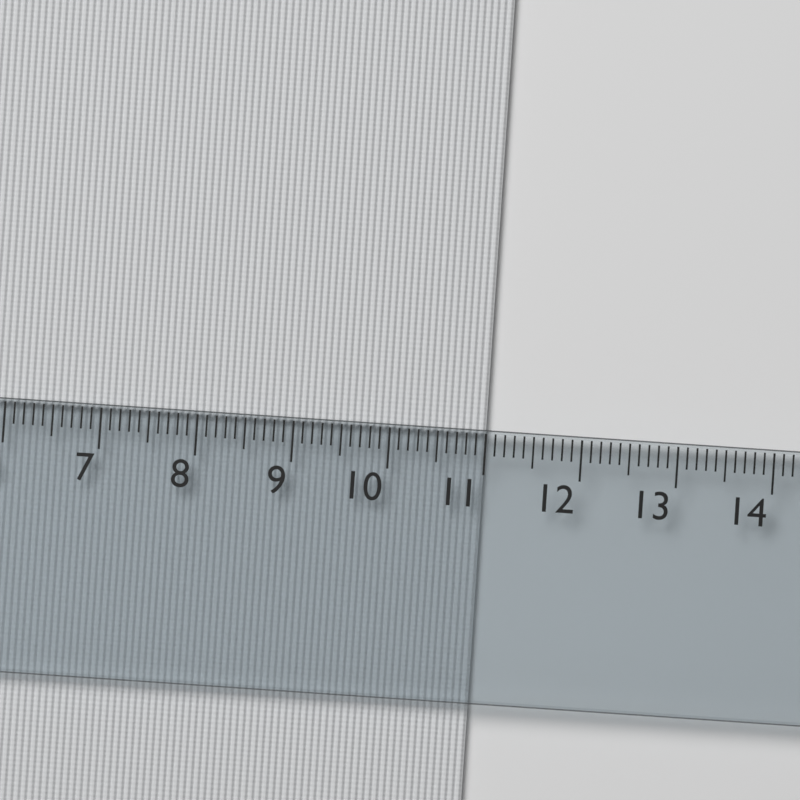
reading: 11.0 cm
